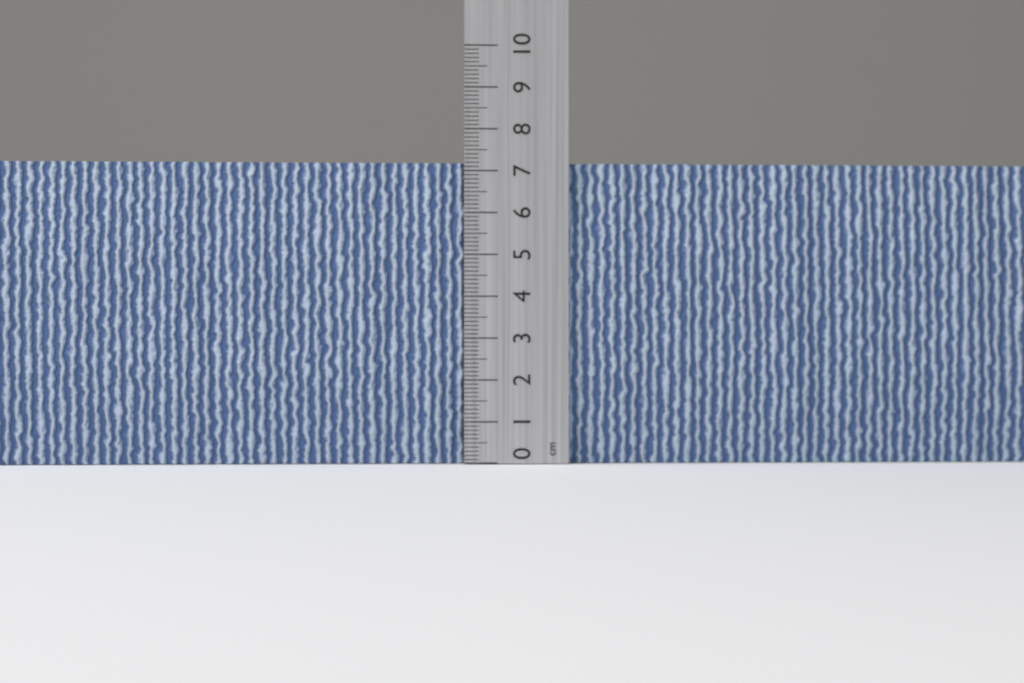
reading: 7.2 cm
